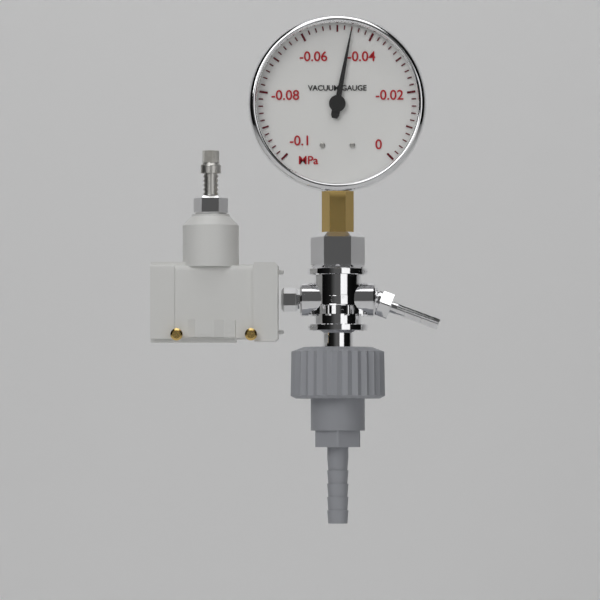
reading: -0.046 MPa
